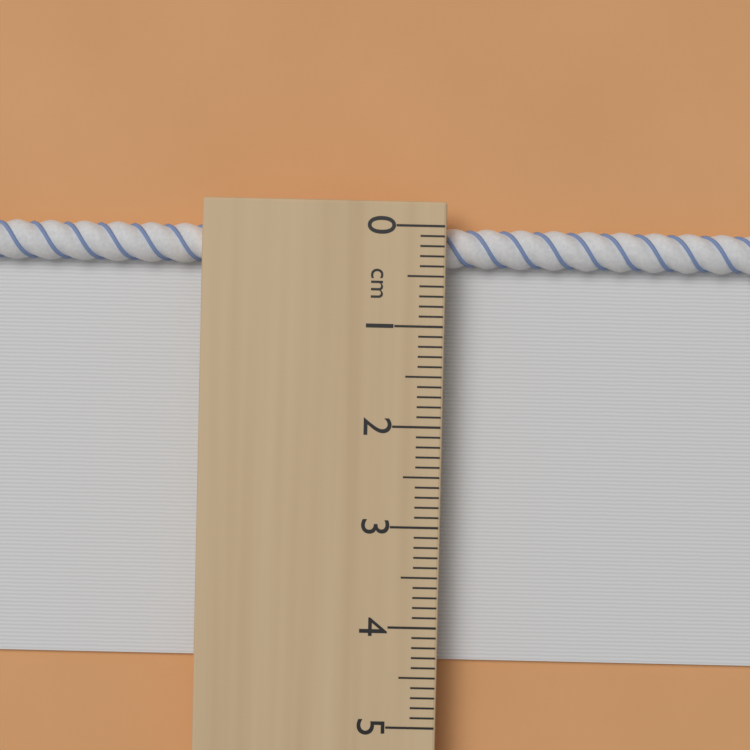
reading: 4.4 cm
